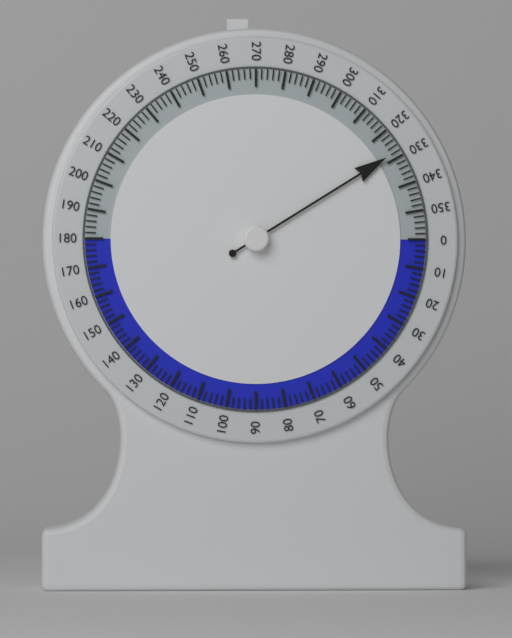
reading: 328 (no unit)
